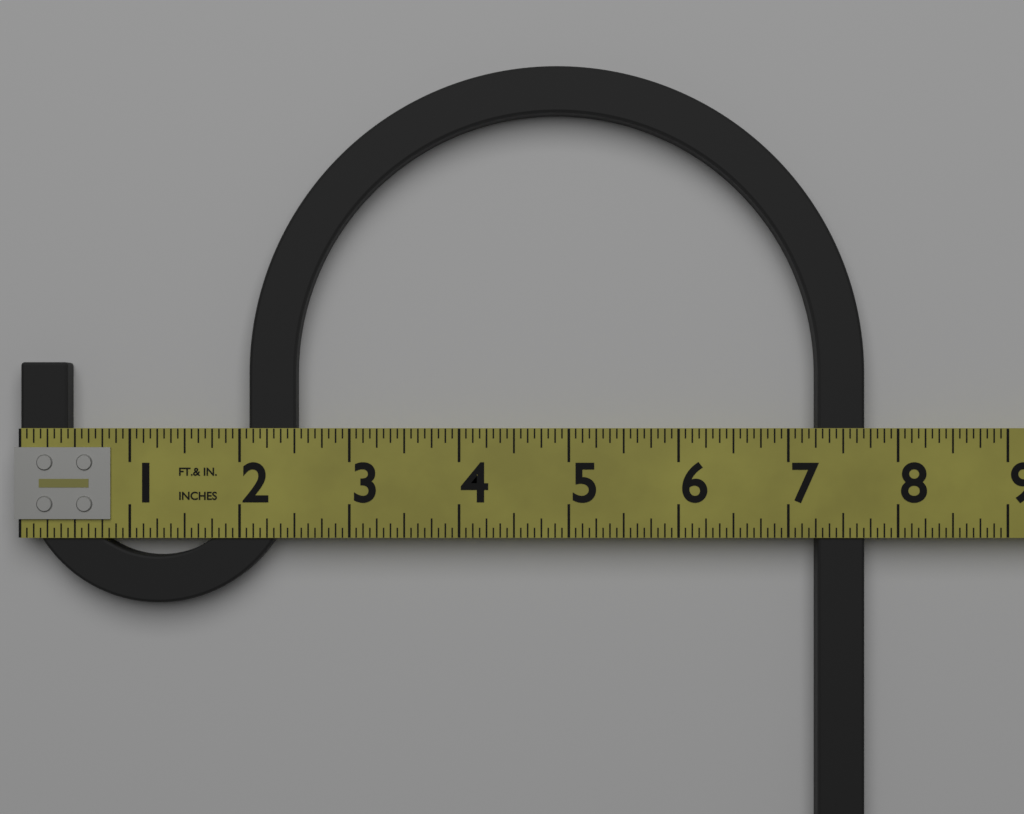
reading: 7.7000 in
